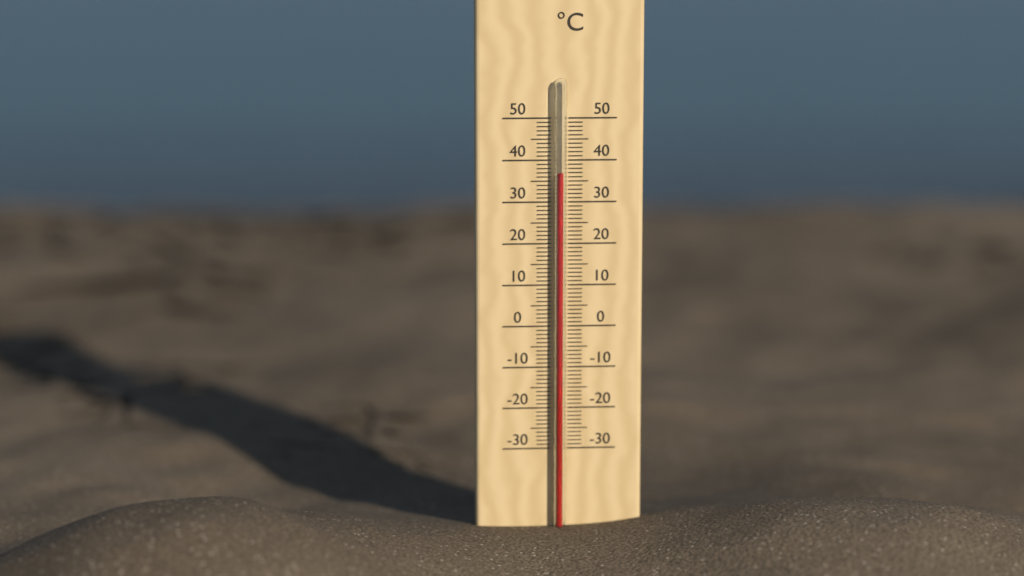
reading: 37 °C
